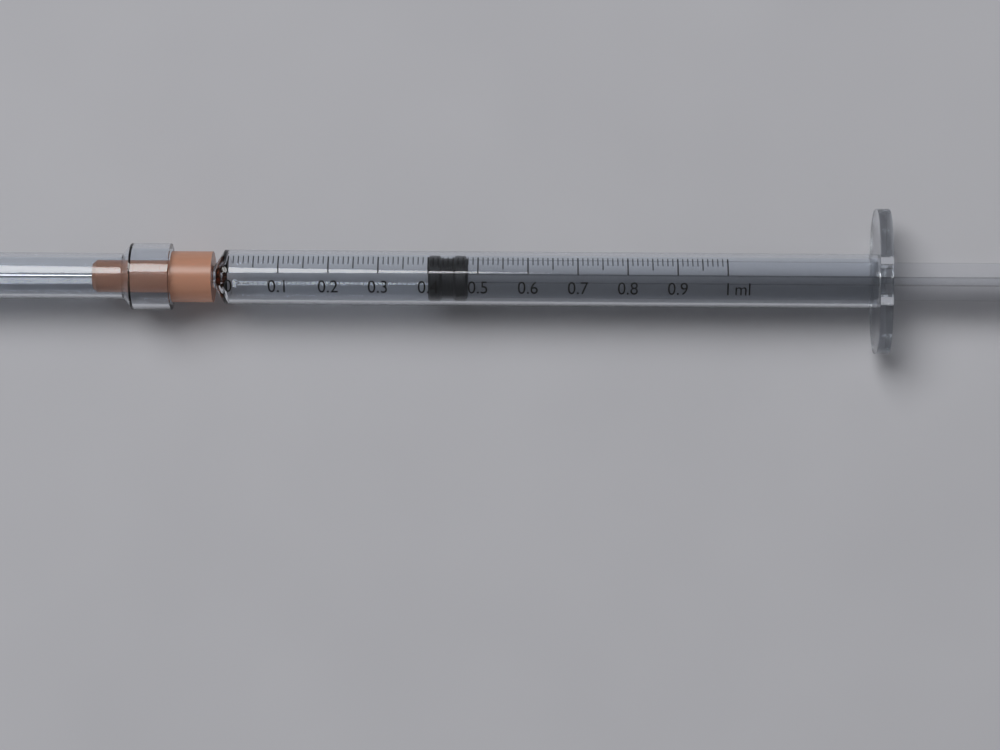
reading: 0.40 ml
